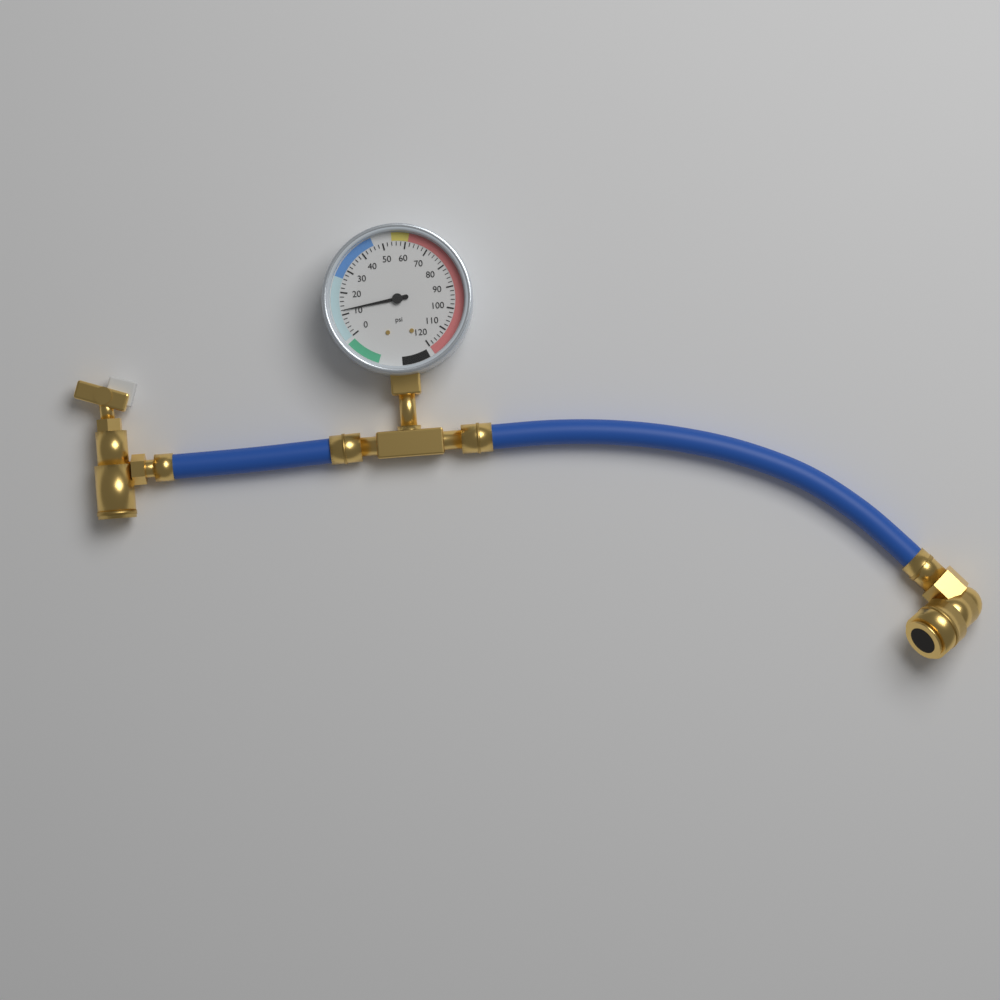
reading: 12 psi
